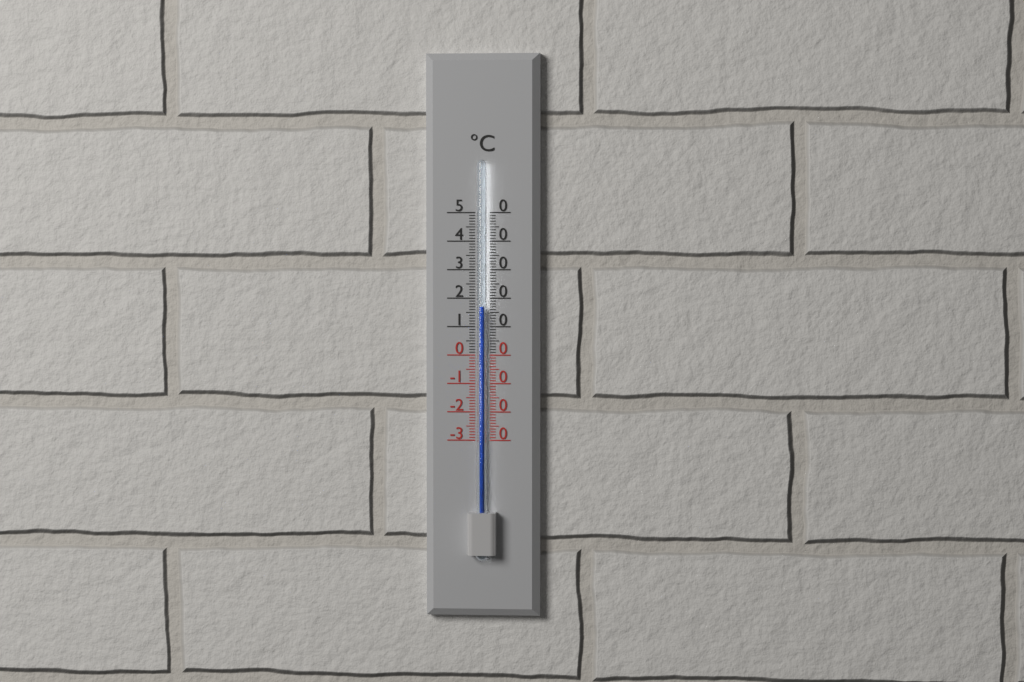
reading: 17 °C
